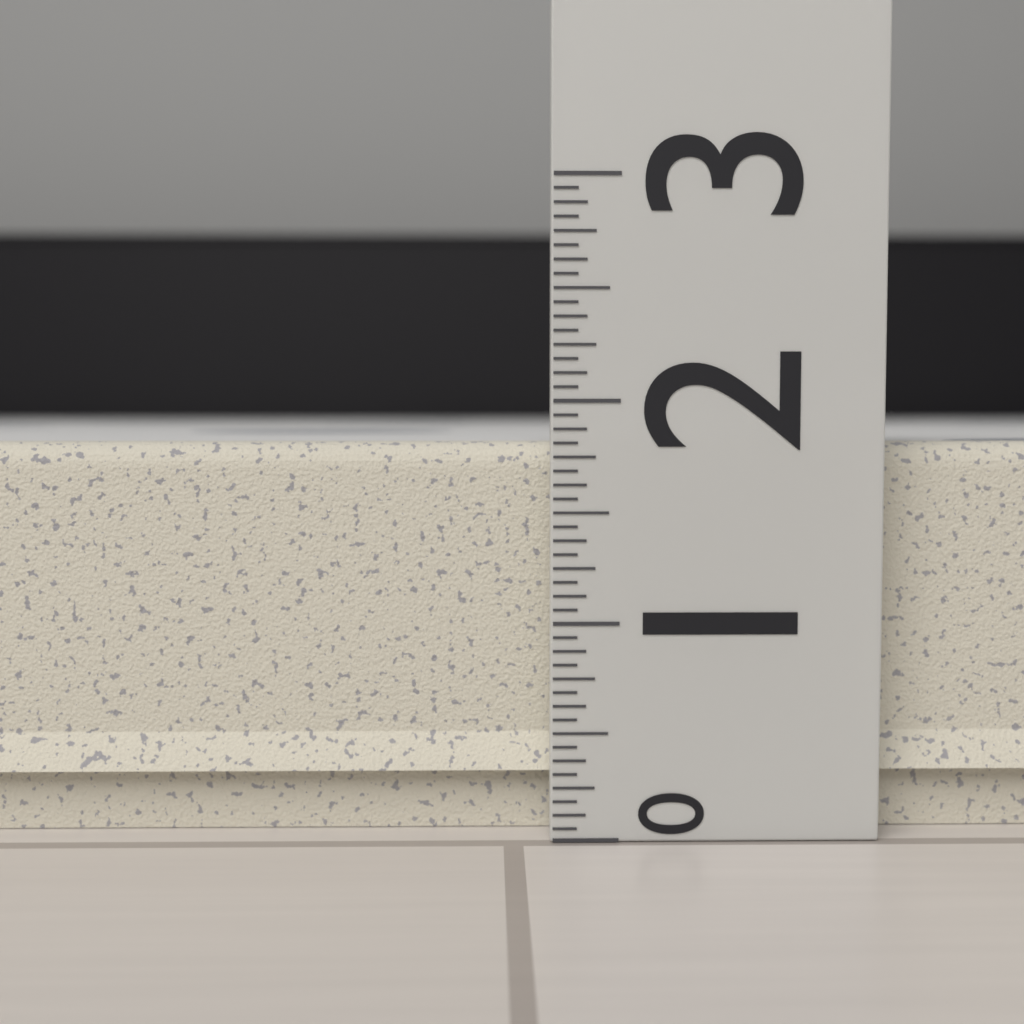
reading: 1.8125 (no unit)
